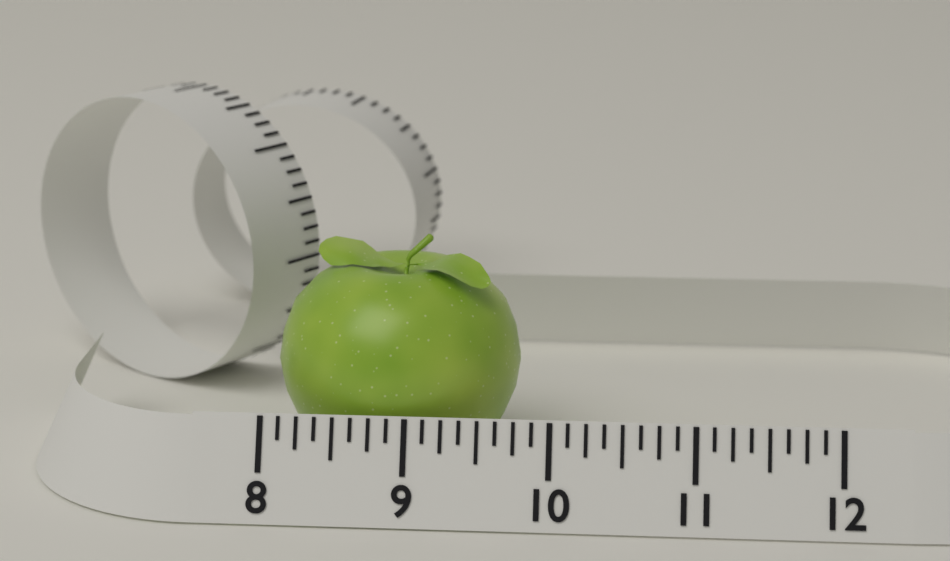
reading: 9.750 (no unit)
